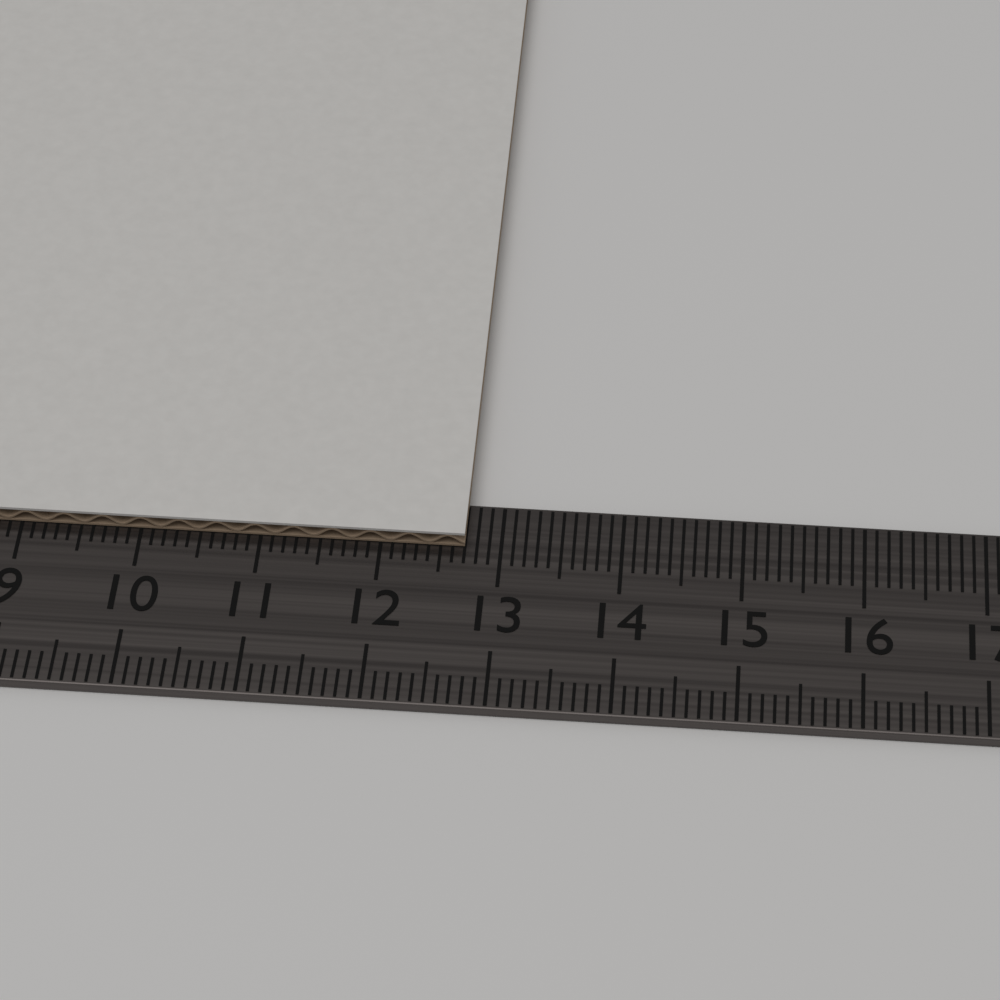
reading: 12.7 cm
